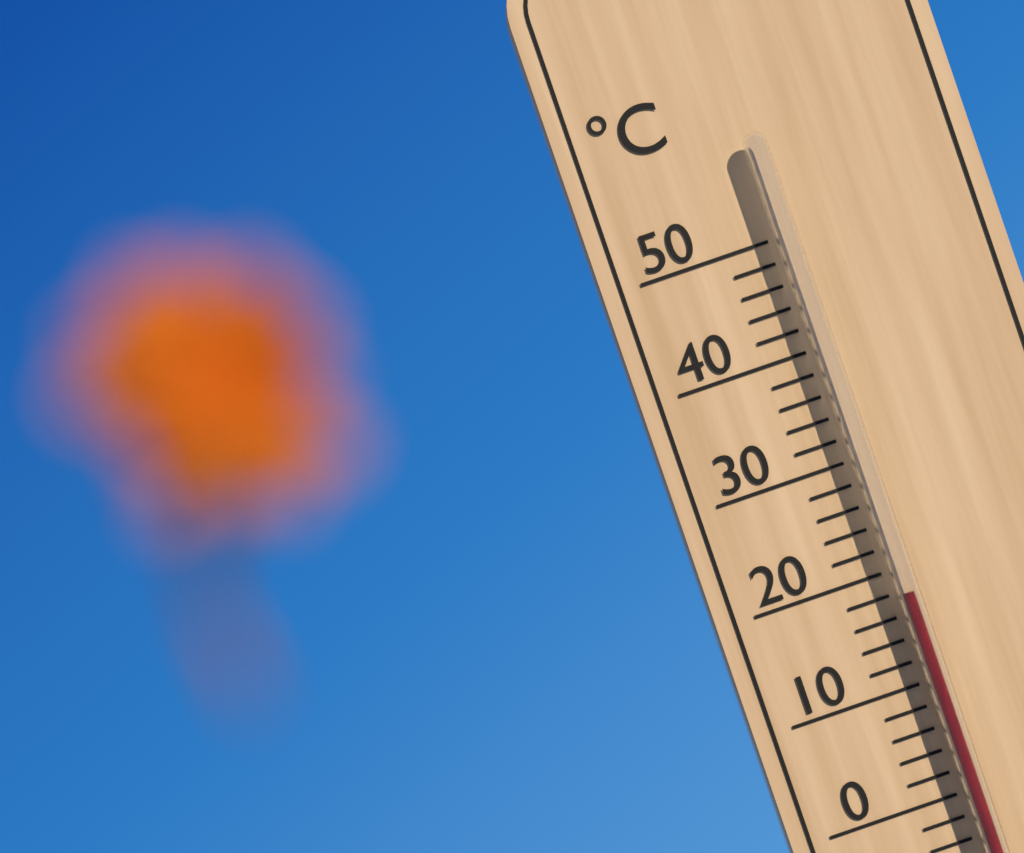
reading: 18 °C
